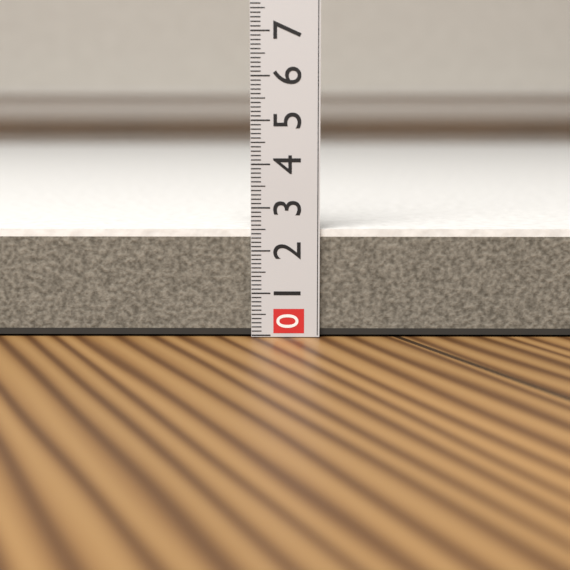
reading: 2.5 (no unit)
